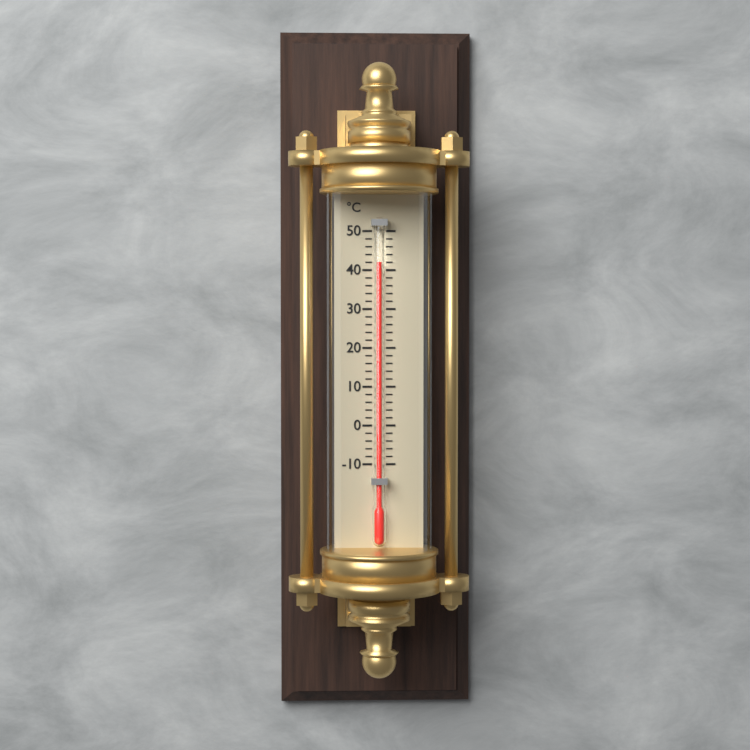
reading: 42 °C
